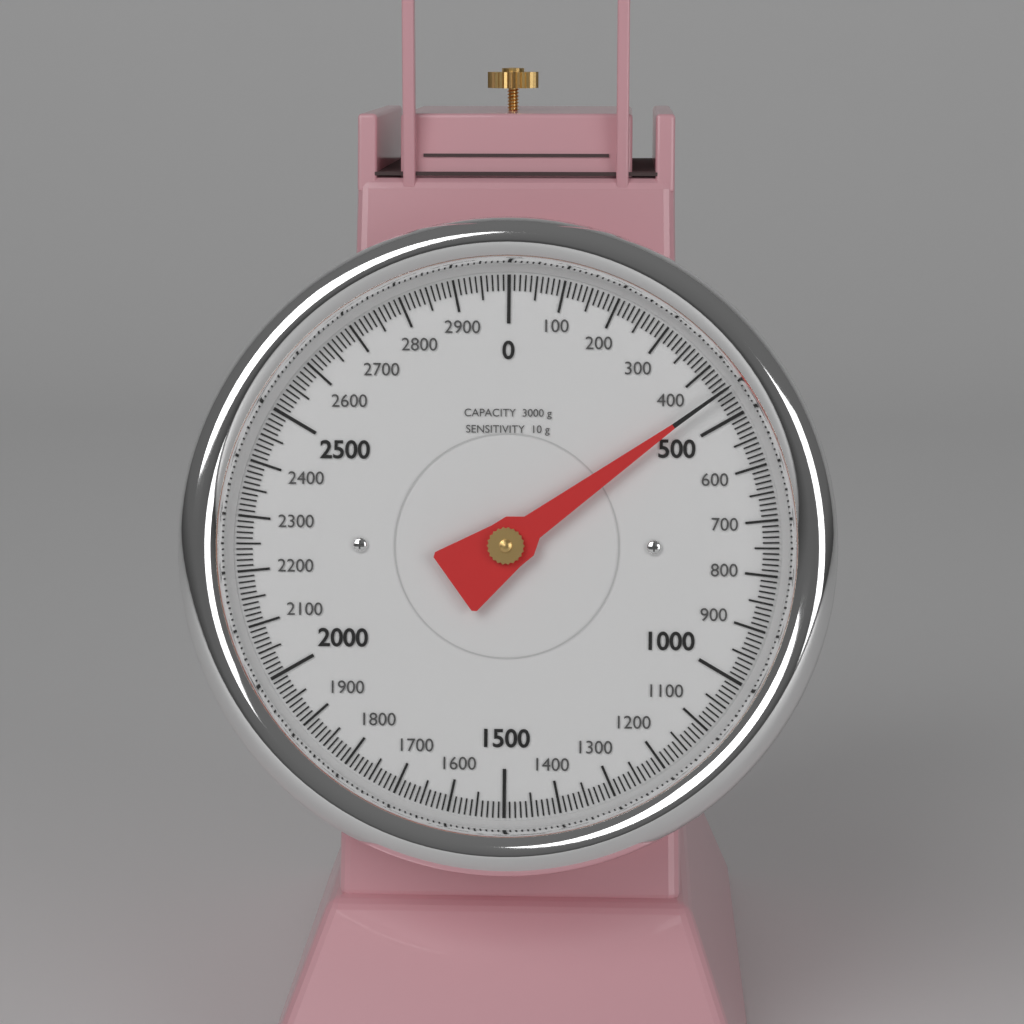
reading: 450 g
